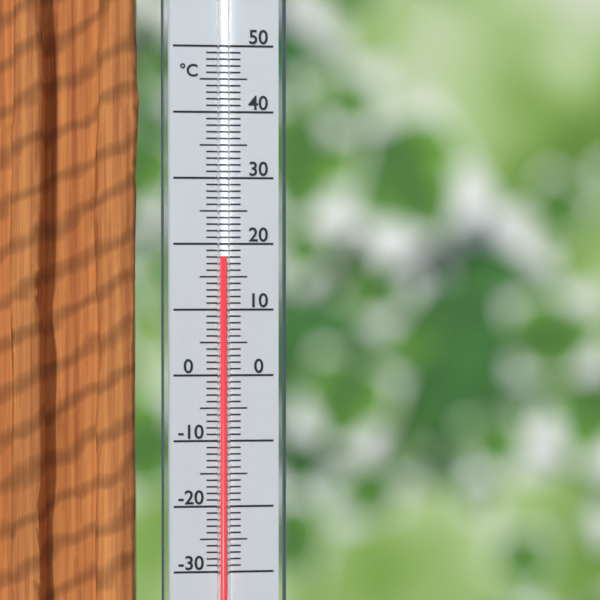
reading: 18 °C
